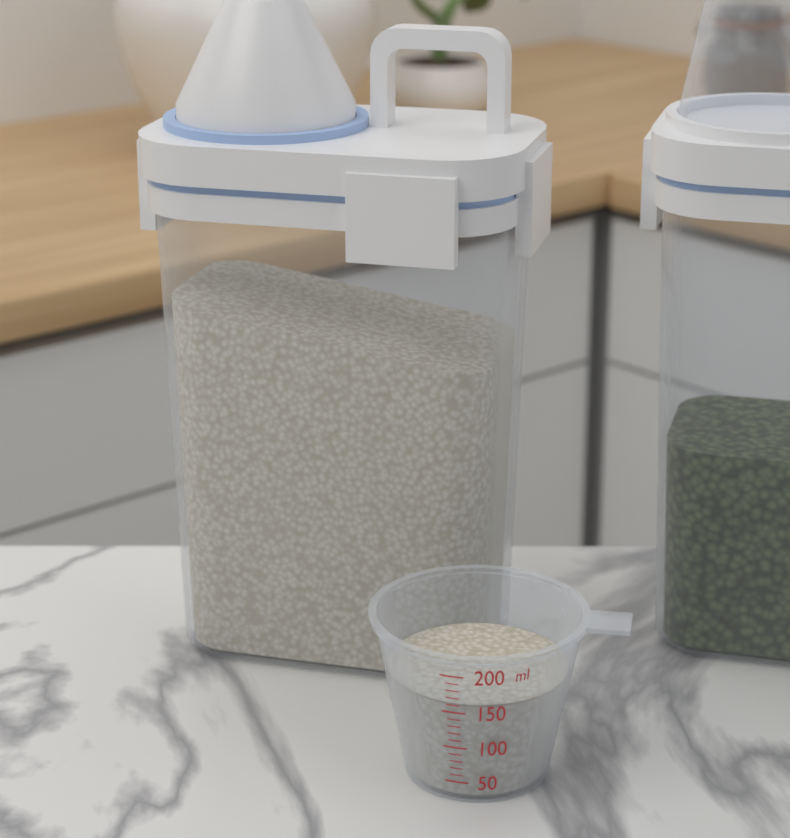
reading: 160 ml
